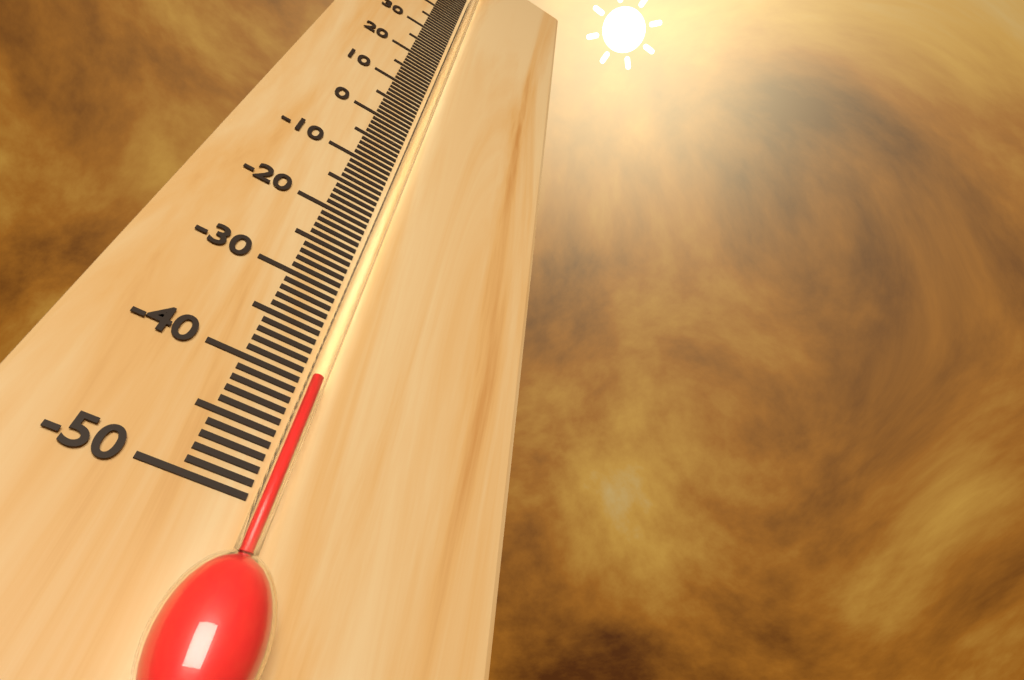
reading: -40 °C
